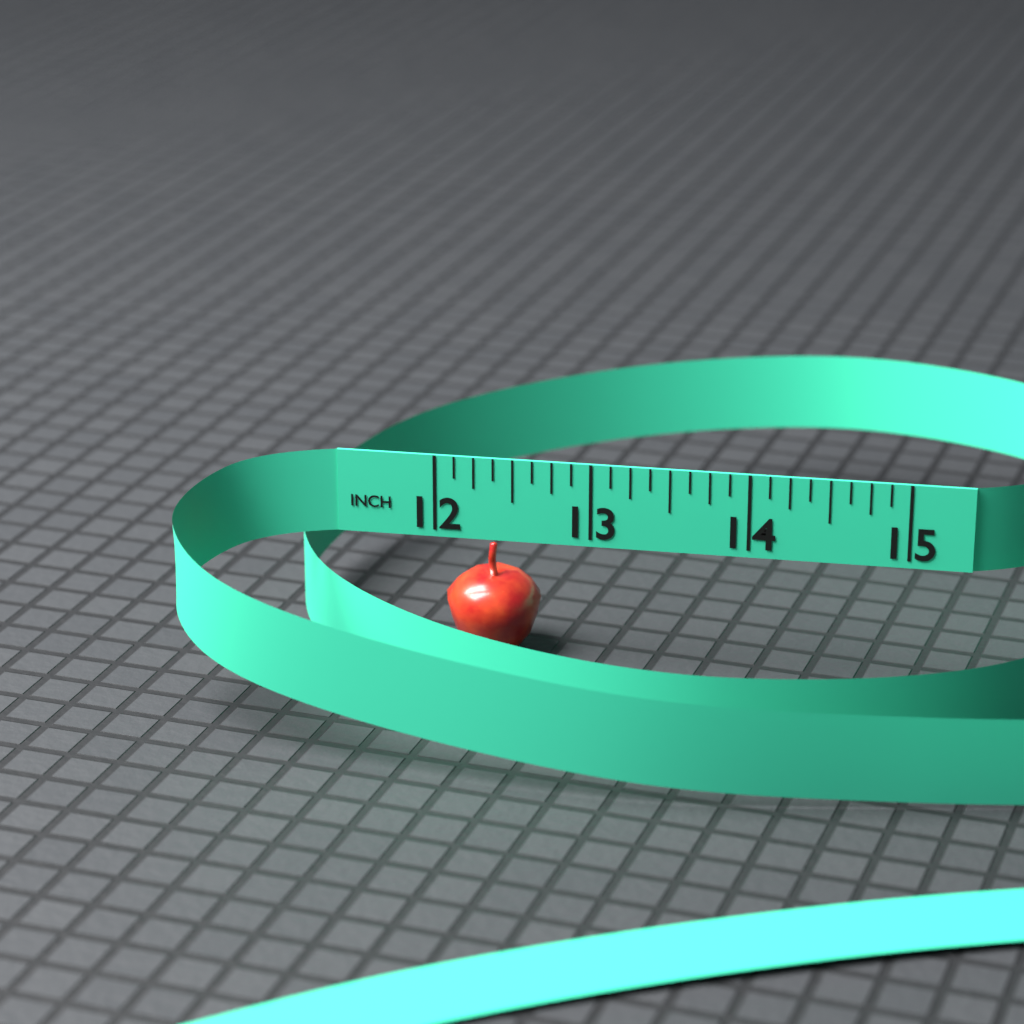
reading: 12.625 in
